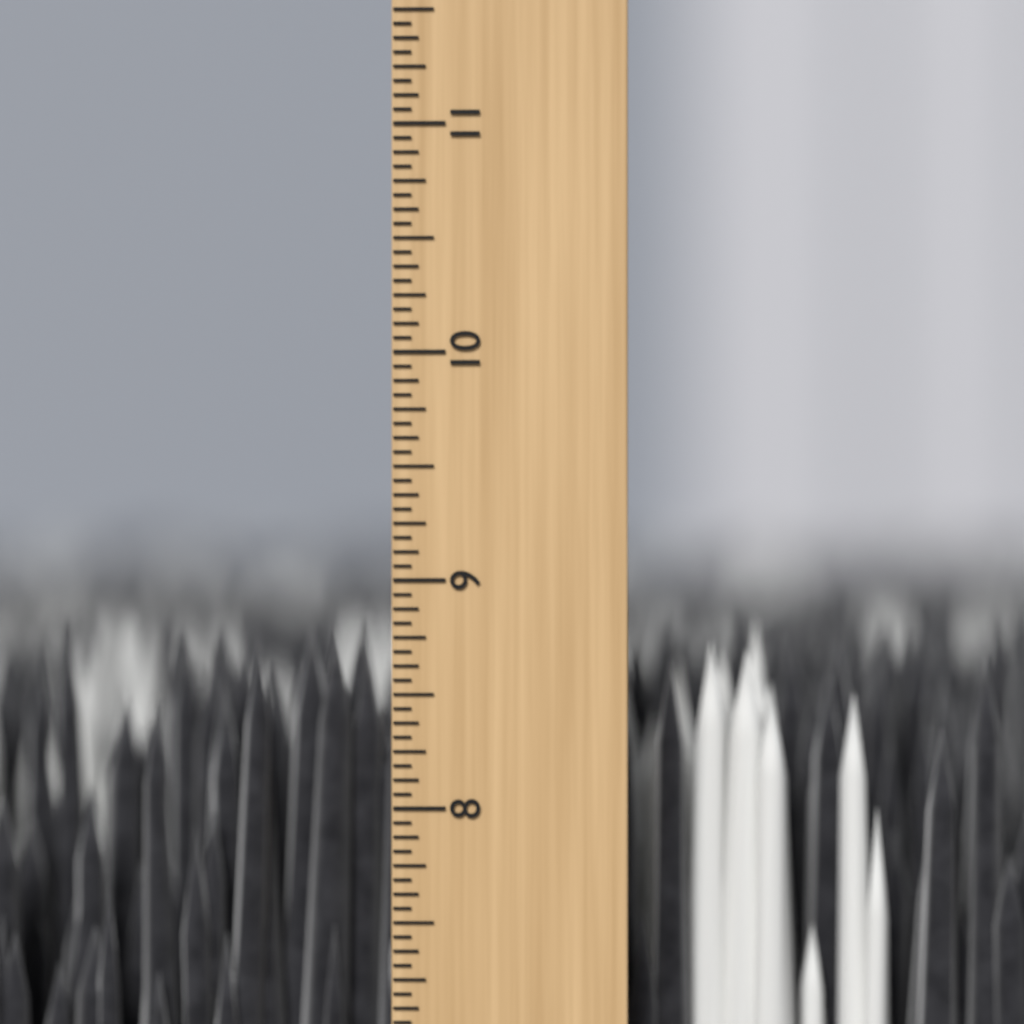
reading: 8.8125 inch
